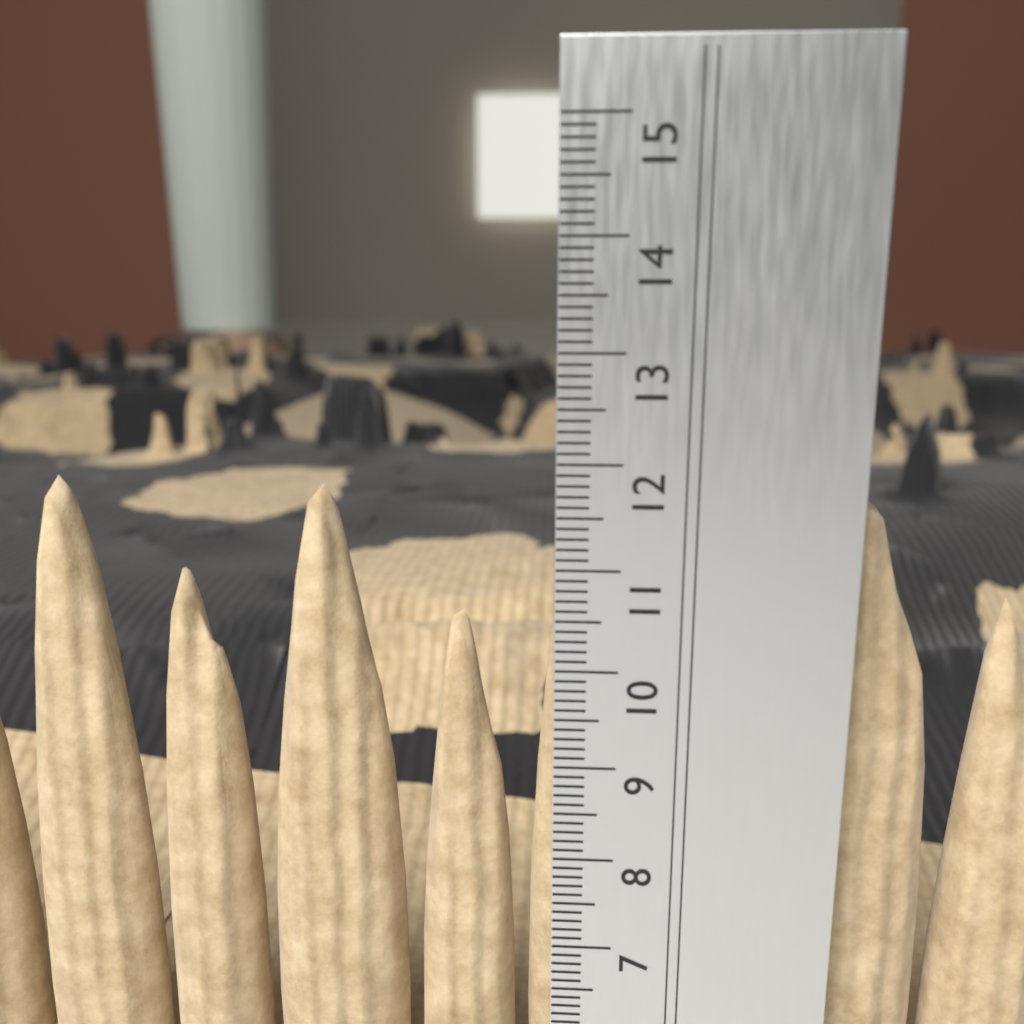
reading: 11.7 cm
